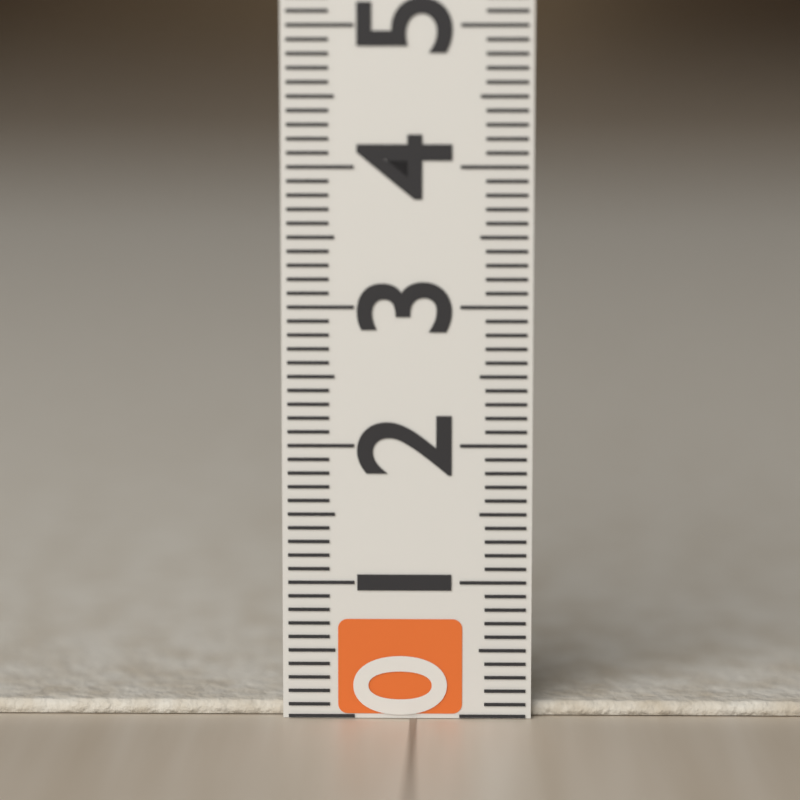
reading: 0.1 (no unit)
